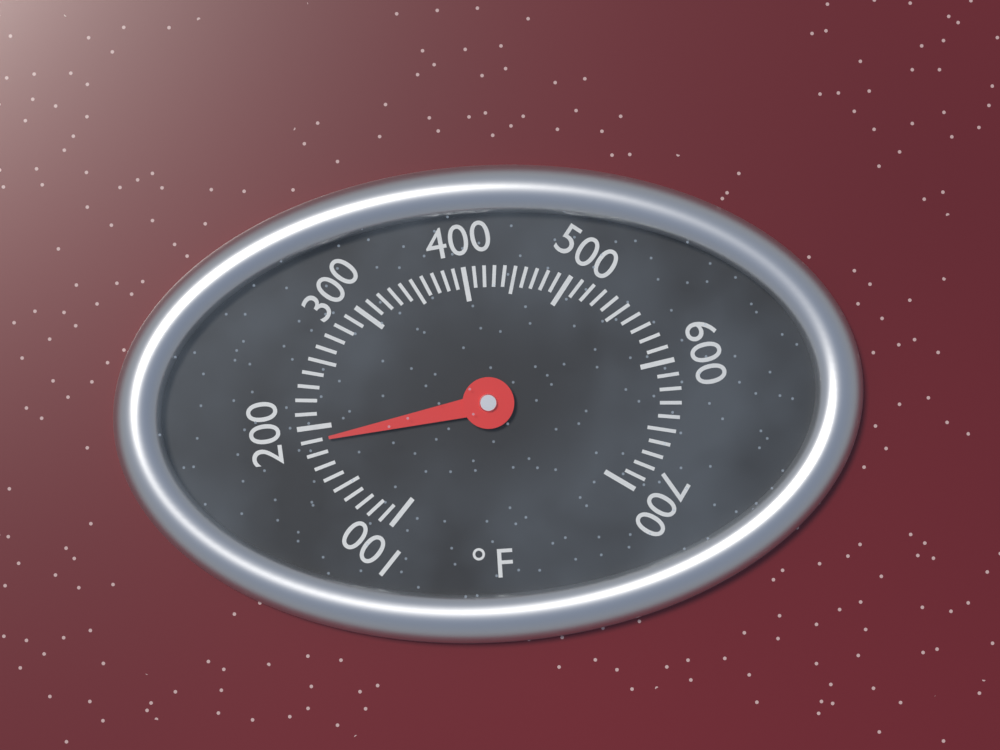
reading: 190 °F
